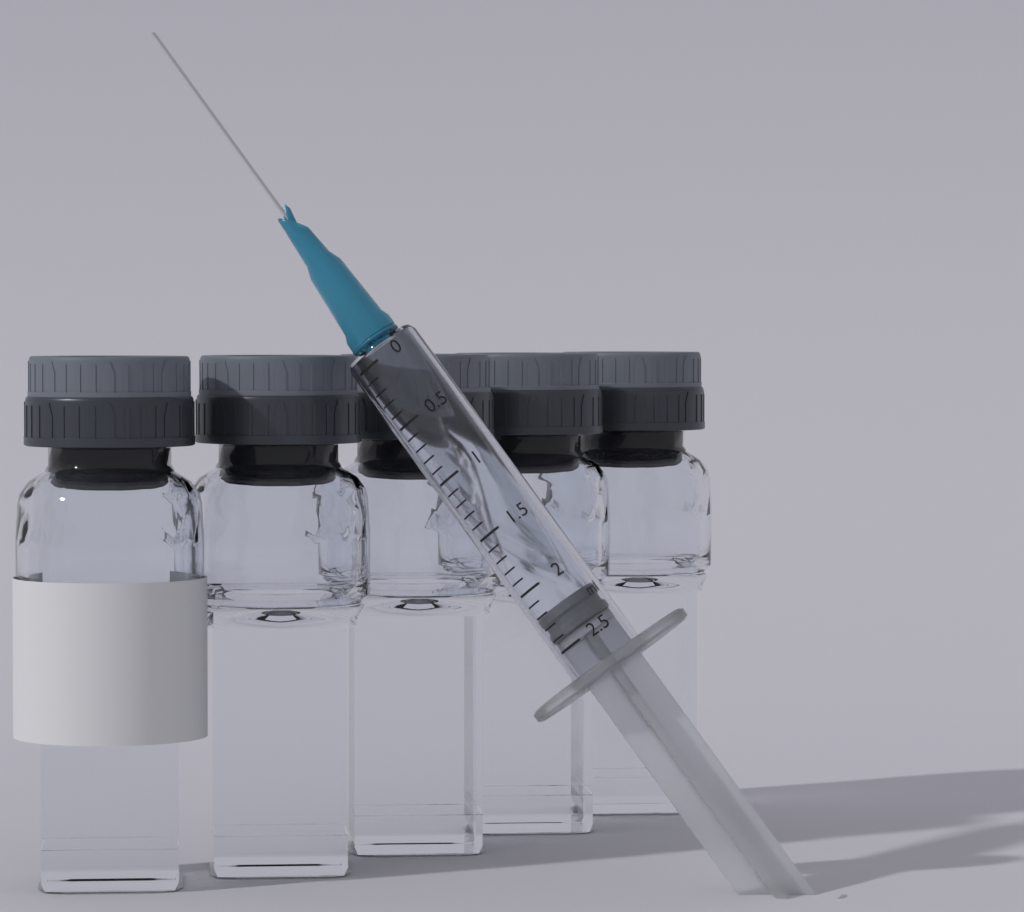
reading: 2.2 ml
